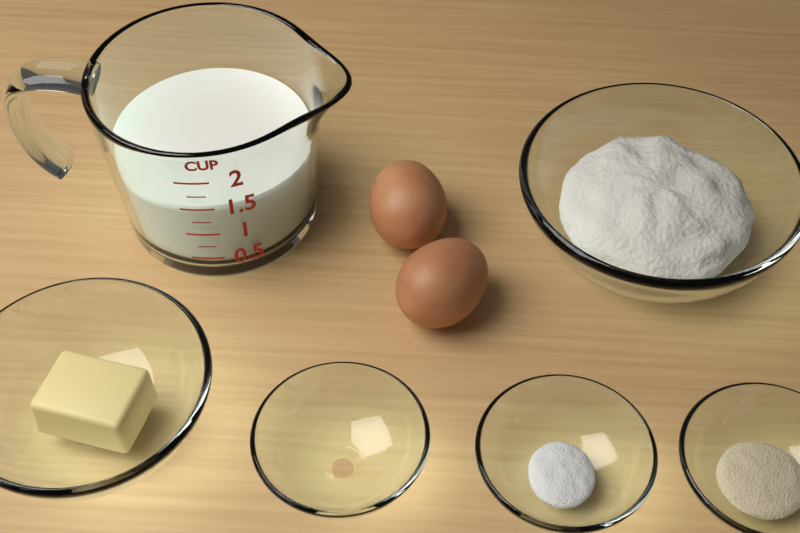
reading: 1.50 cup
